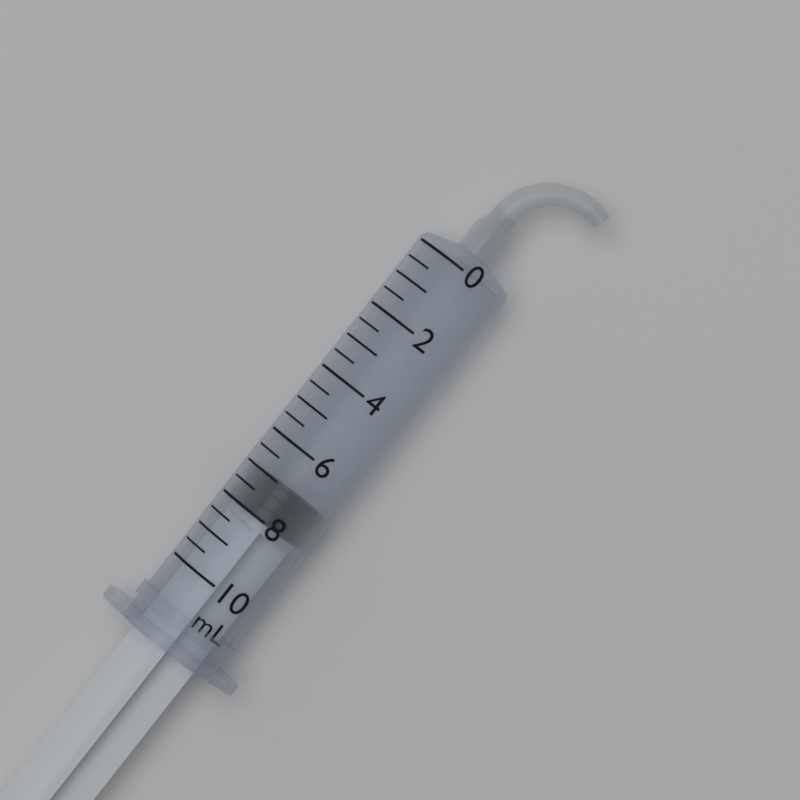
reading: 7.0 mL
